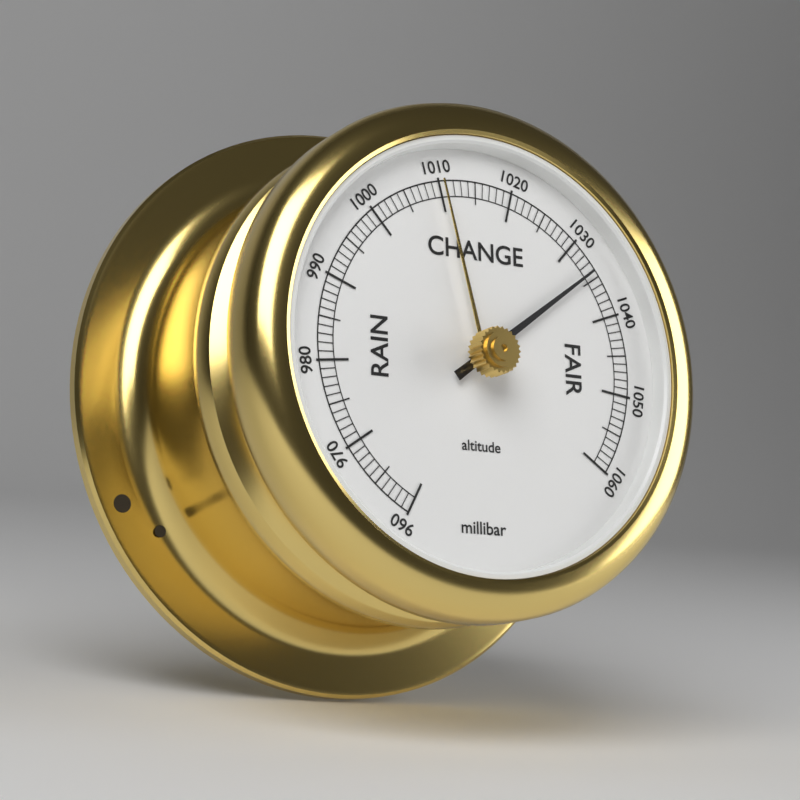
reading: 1034 millibar
